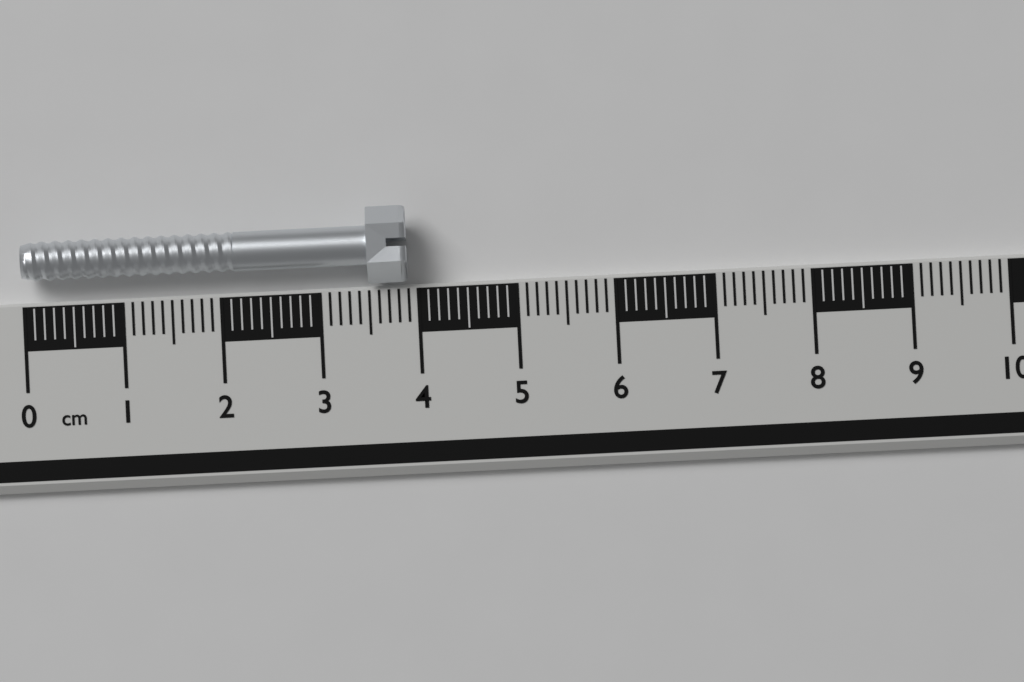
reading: 3.9 cm
